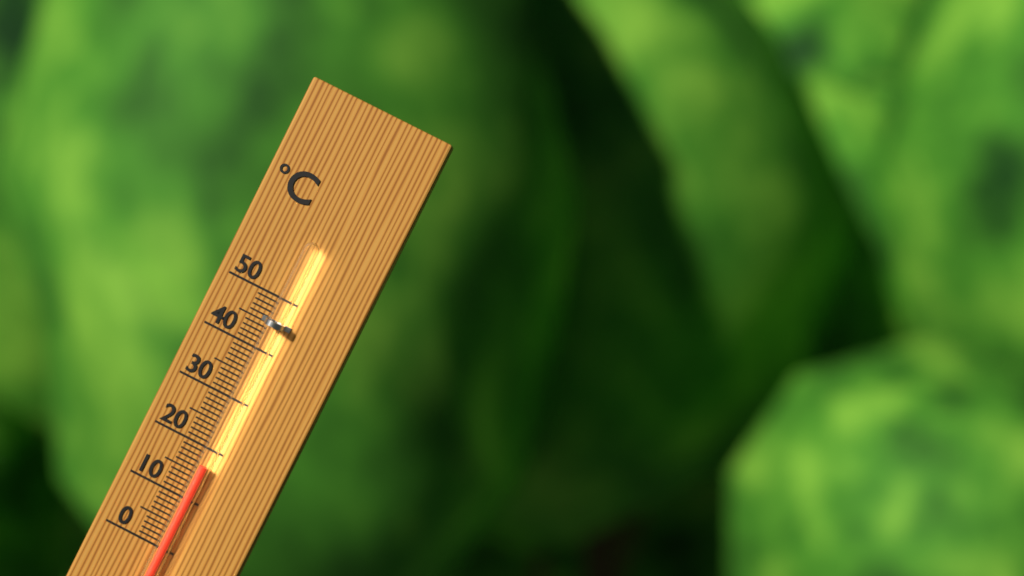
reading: 17 °C
